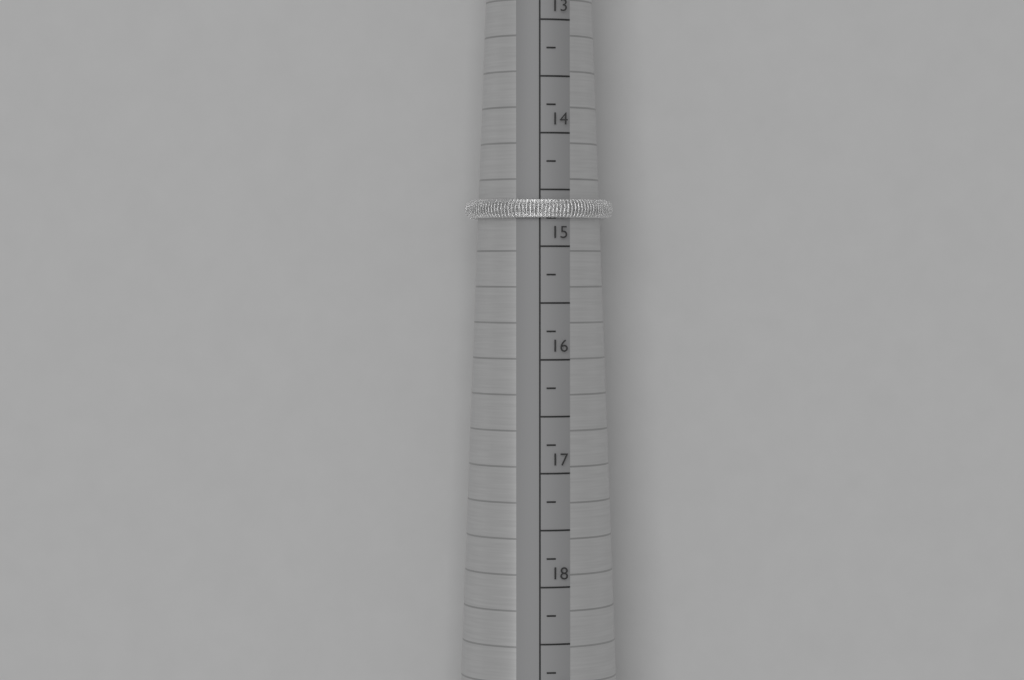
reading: 14.75 mm
